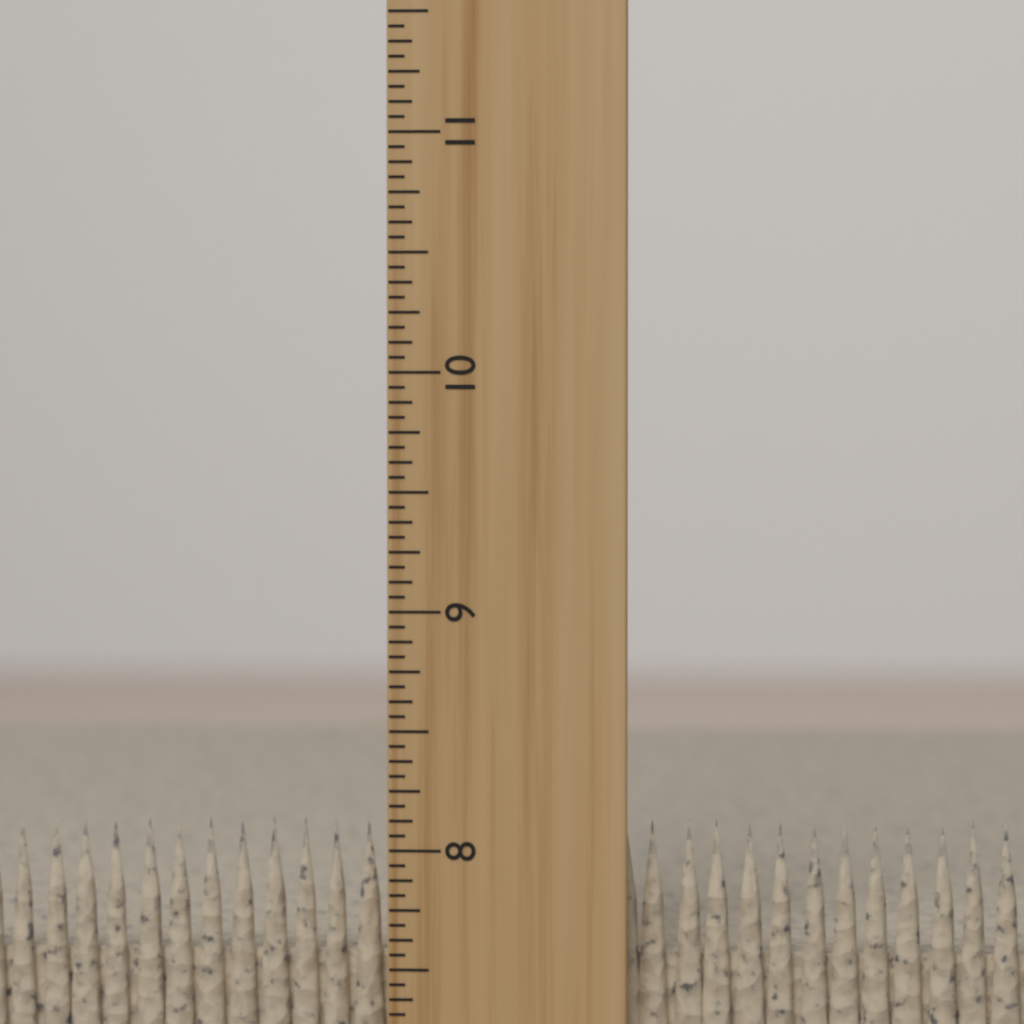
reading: 8.1250 inch
